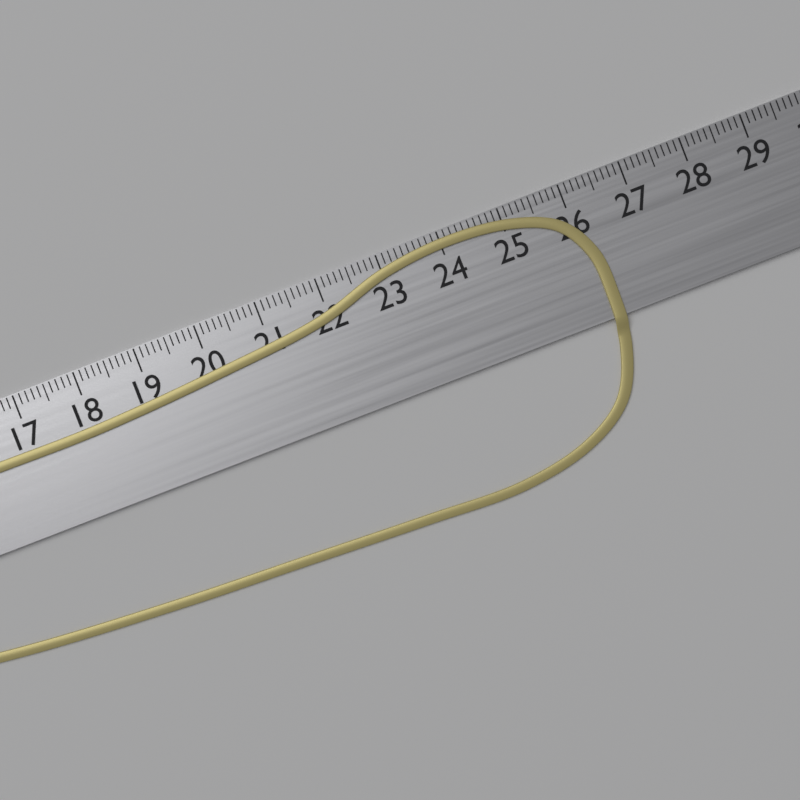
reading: 26.3 cm
